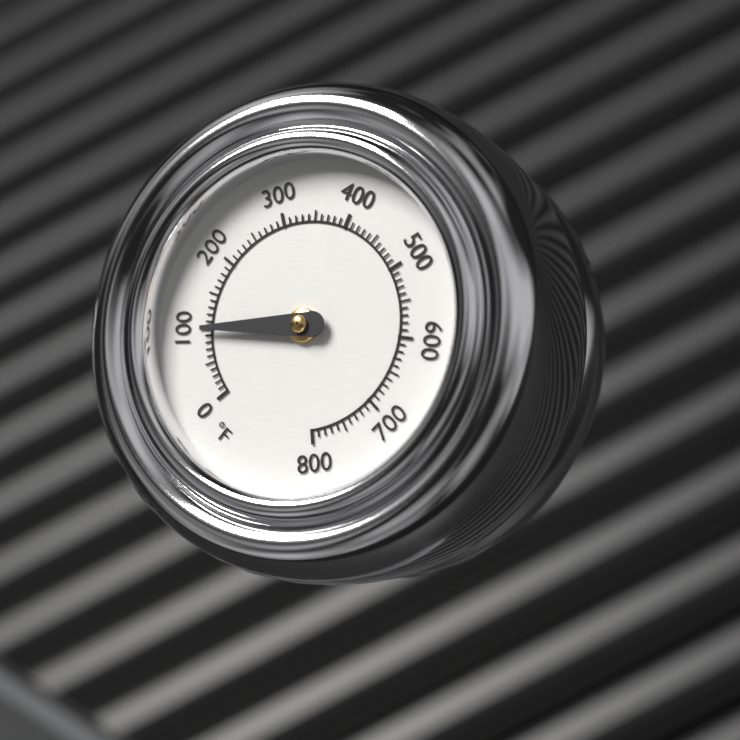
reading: 100 °F
